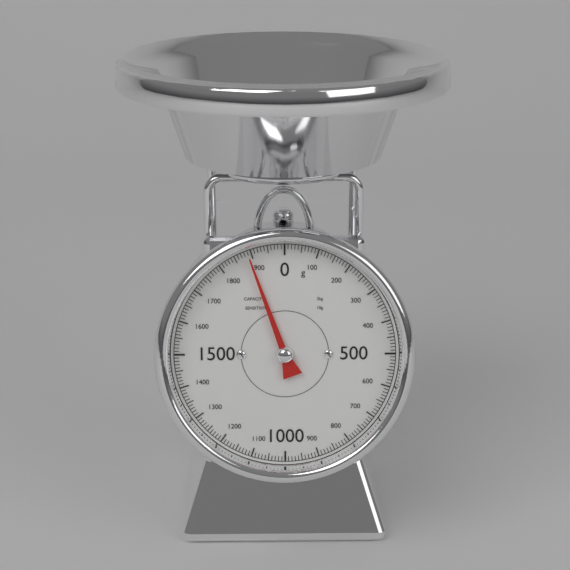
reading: 1890 g
